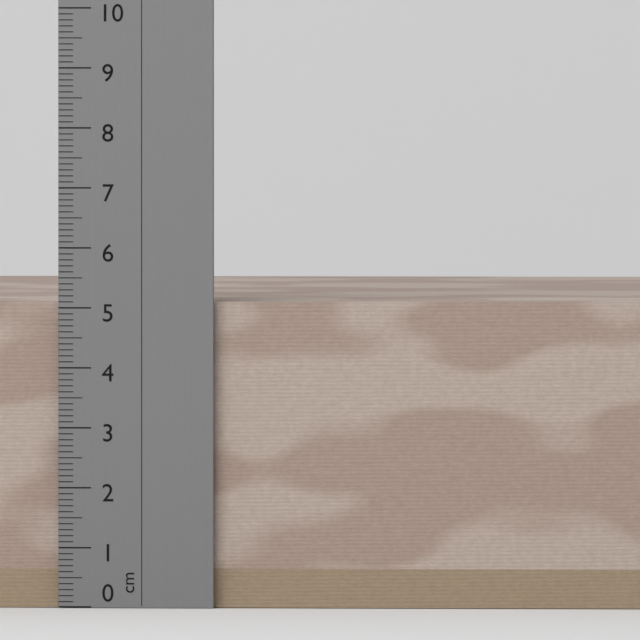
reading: 5.1 cm
